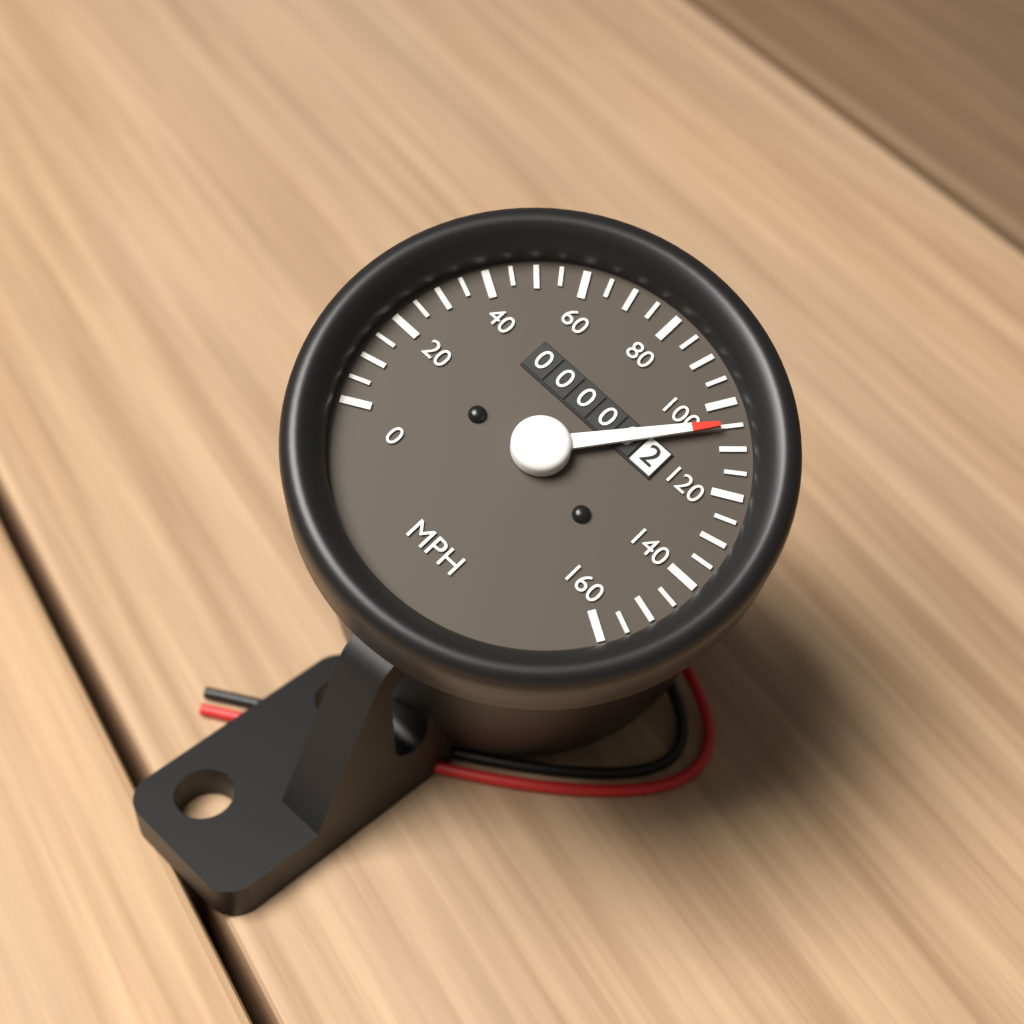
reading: 105 MPH
